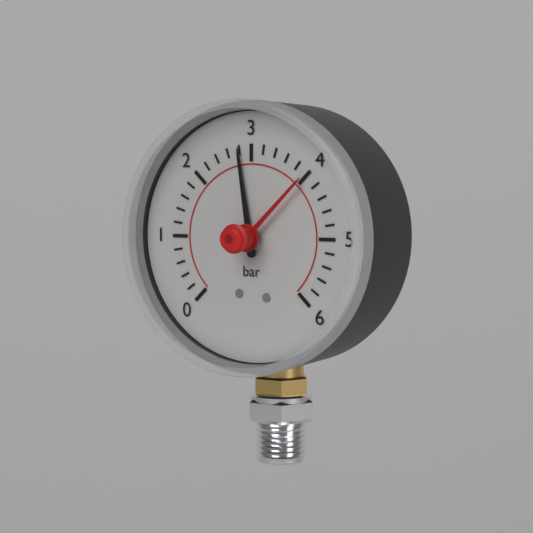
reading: 2.8 bar
